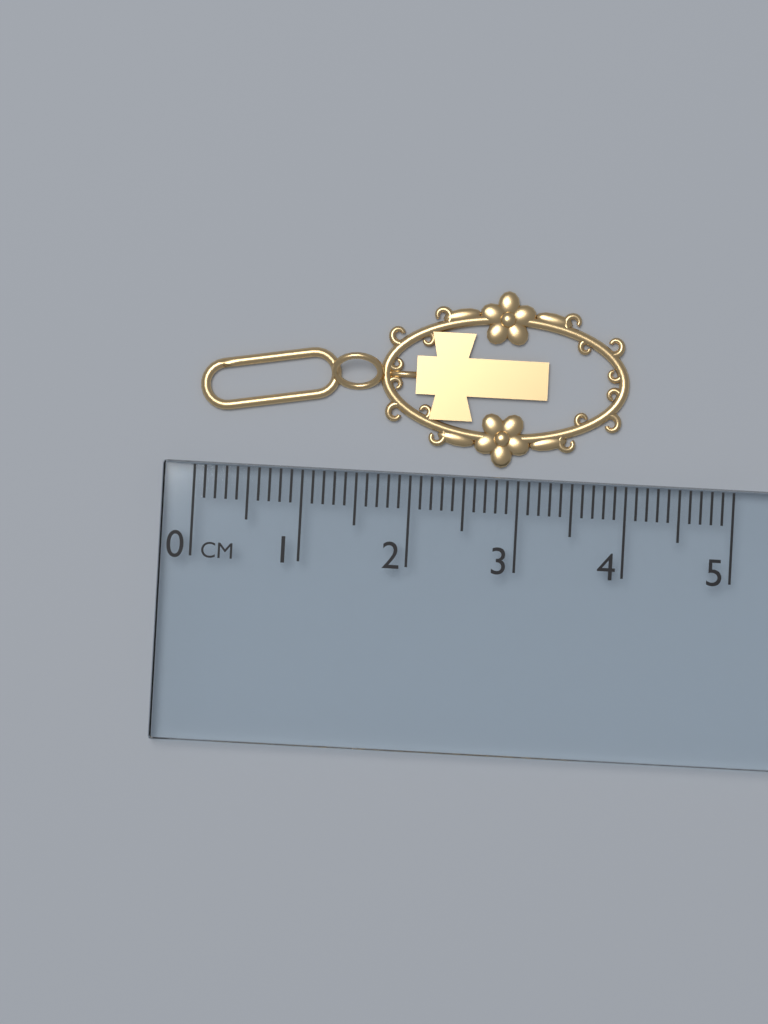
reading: 4.0 cm
